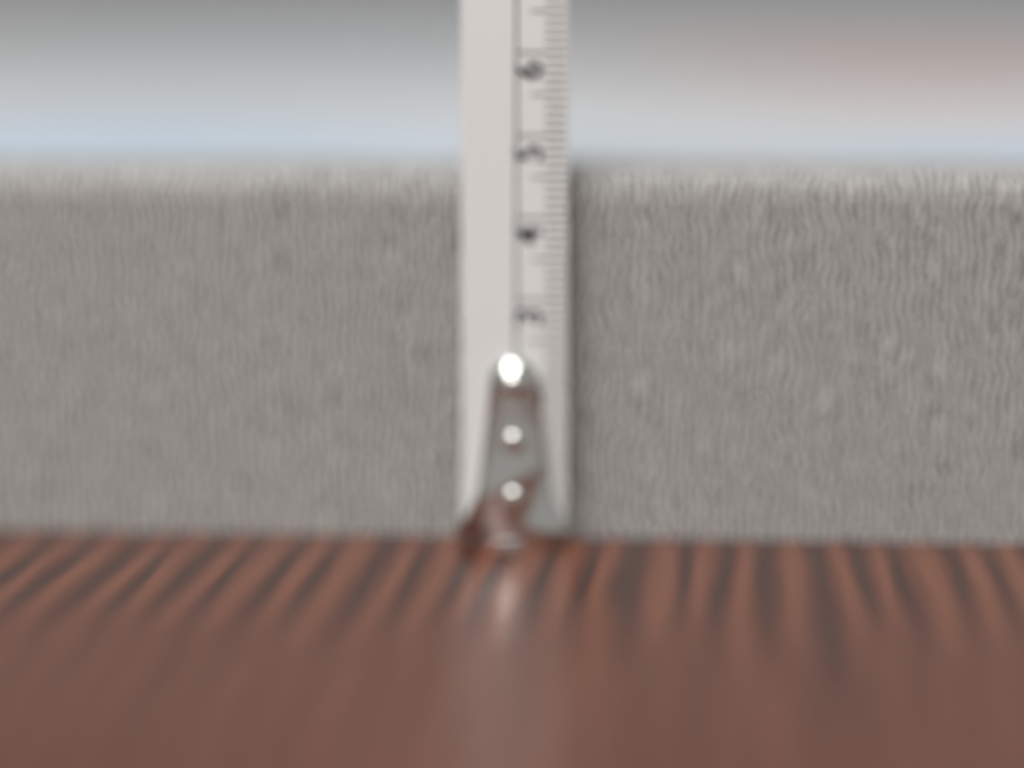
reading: 4.6 cm
